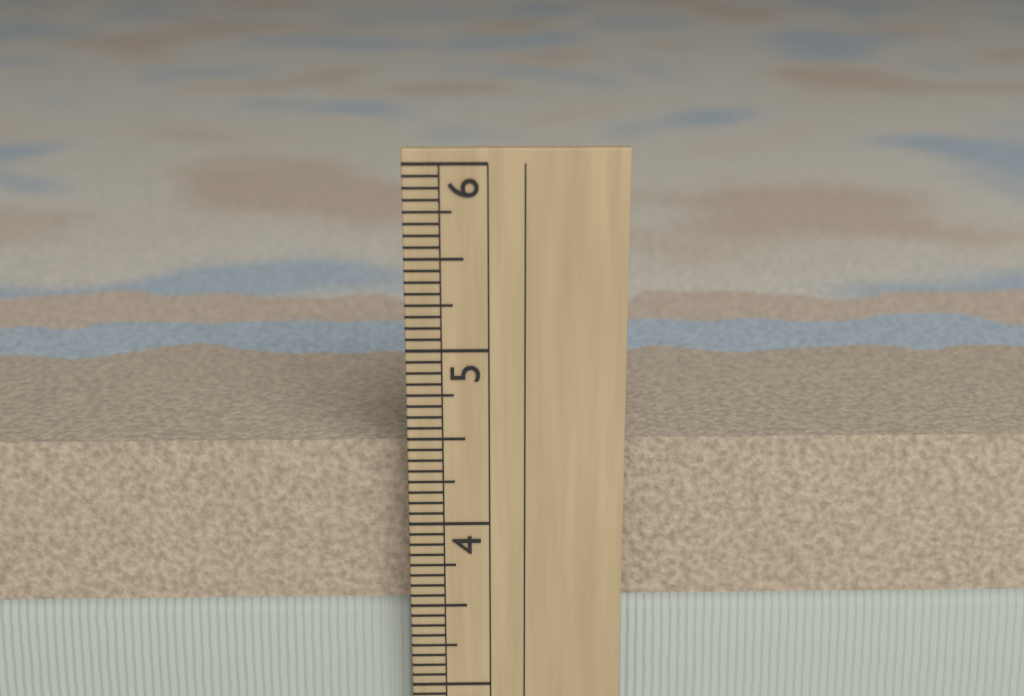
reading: 4.4375 in
